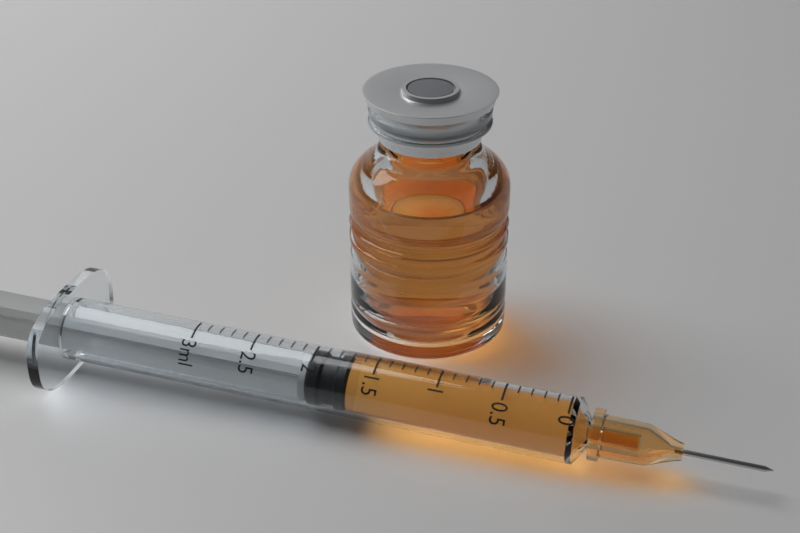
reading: 1.7 ml
